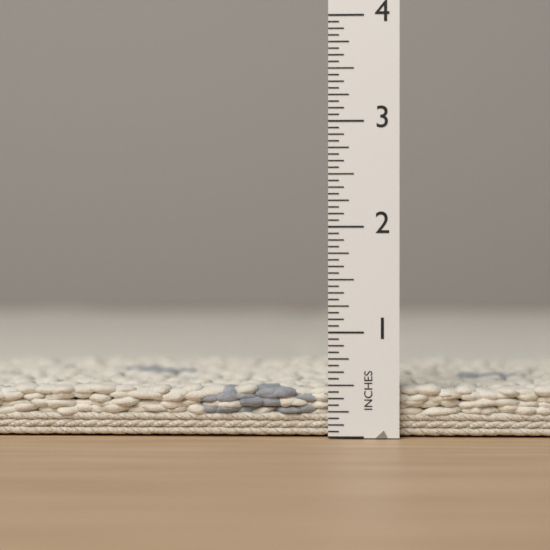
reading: 0.5000 in
